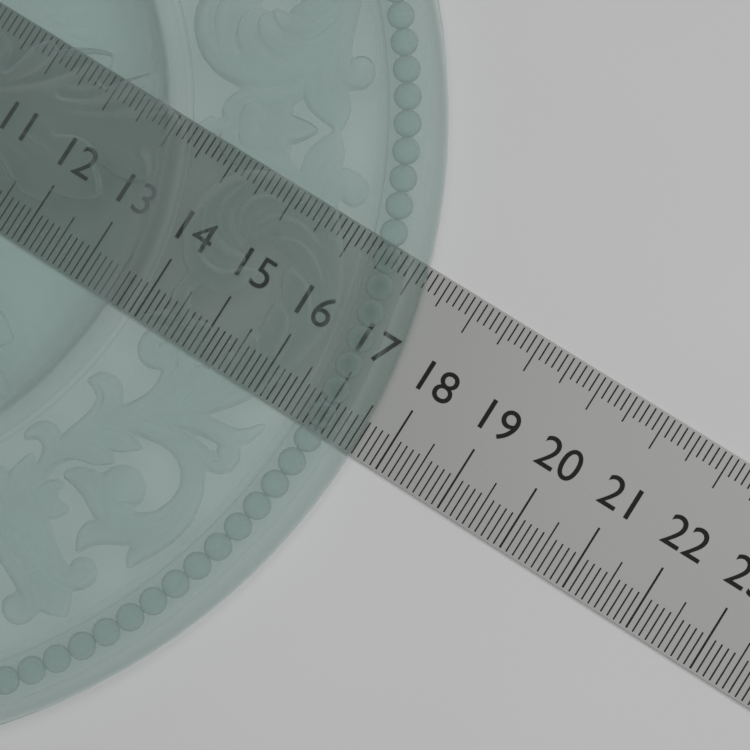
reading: 17.6 (no unit)
